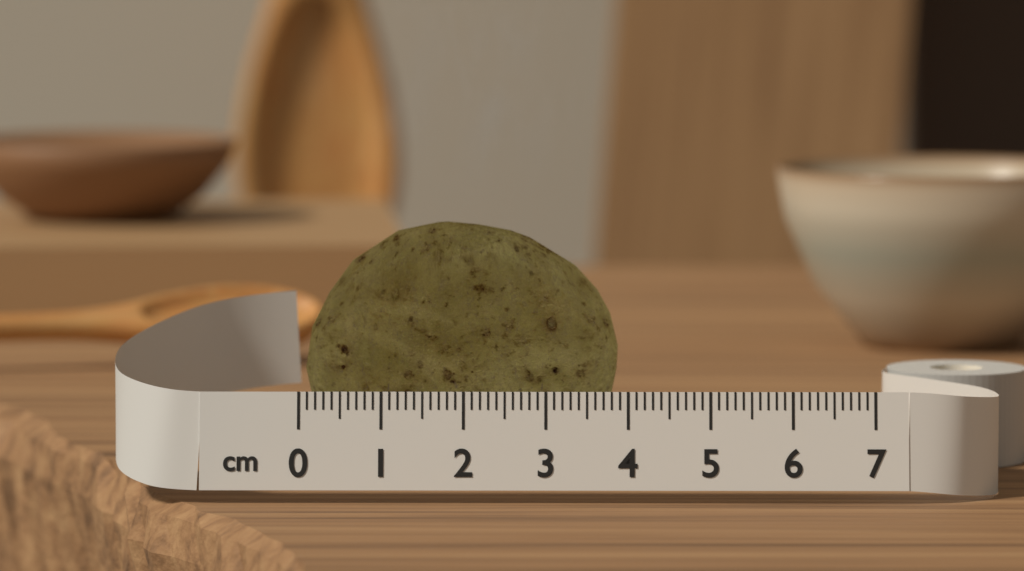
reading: 3.9 cm
